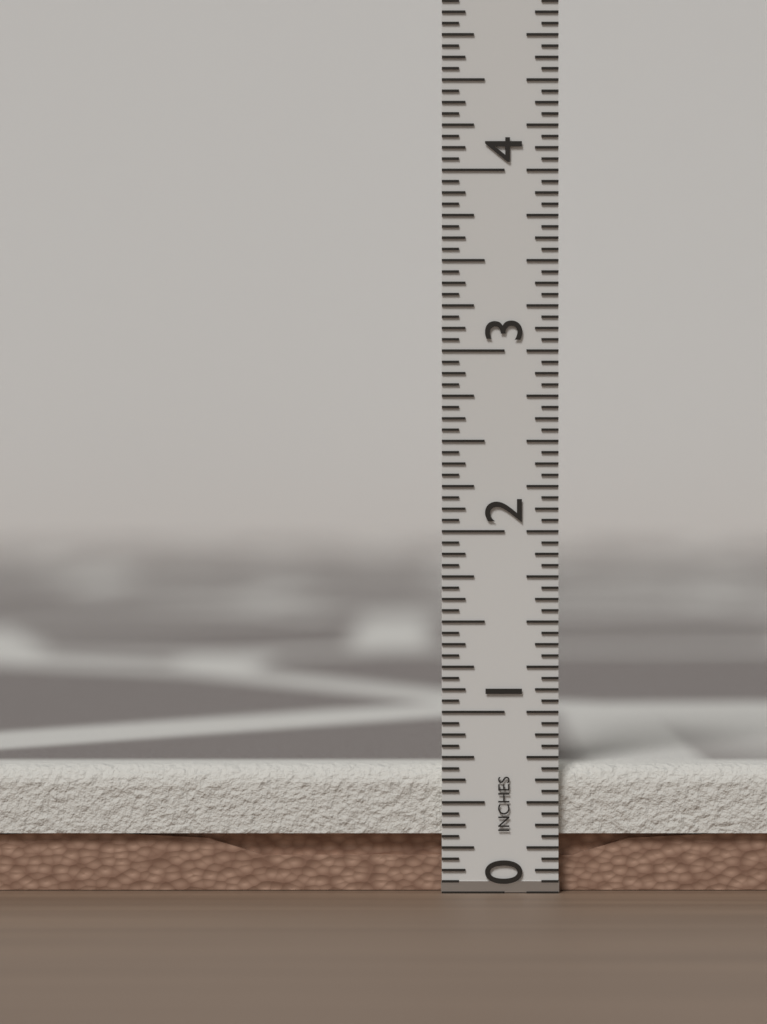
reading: 0.7000 in
